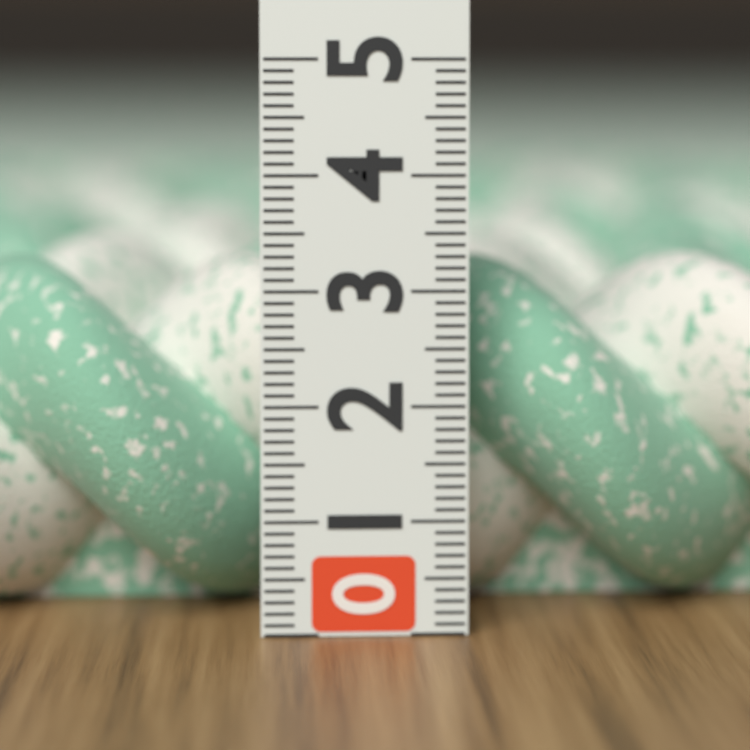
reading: 3.2 (no unit)
